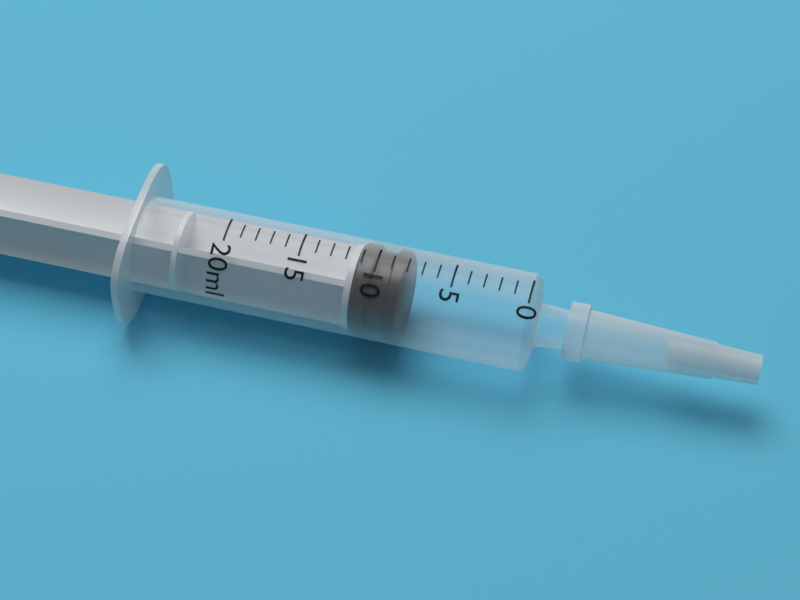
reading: 8 ml
